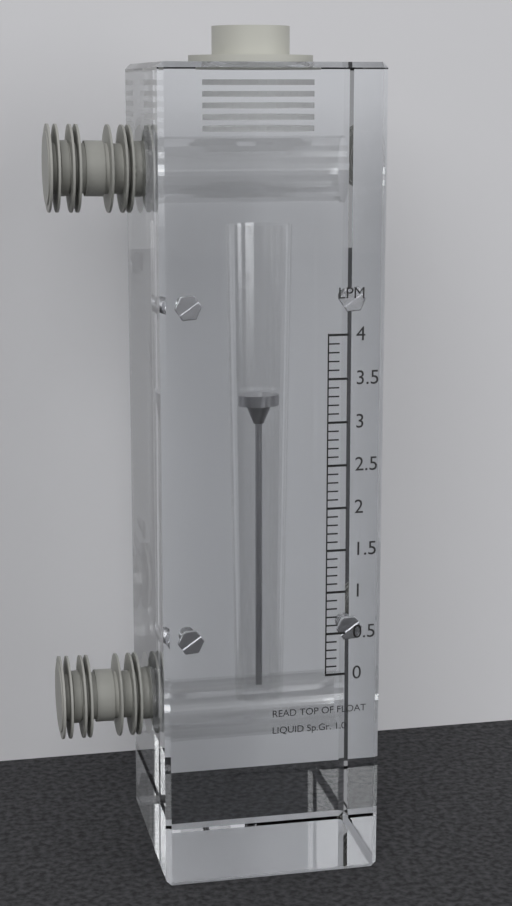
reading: 3.2 LPM
